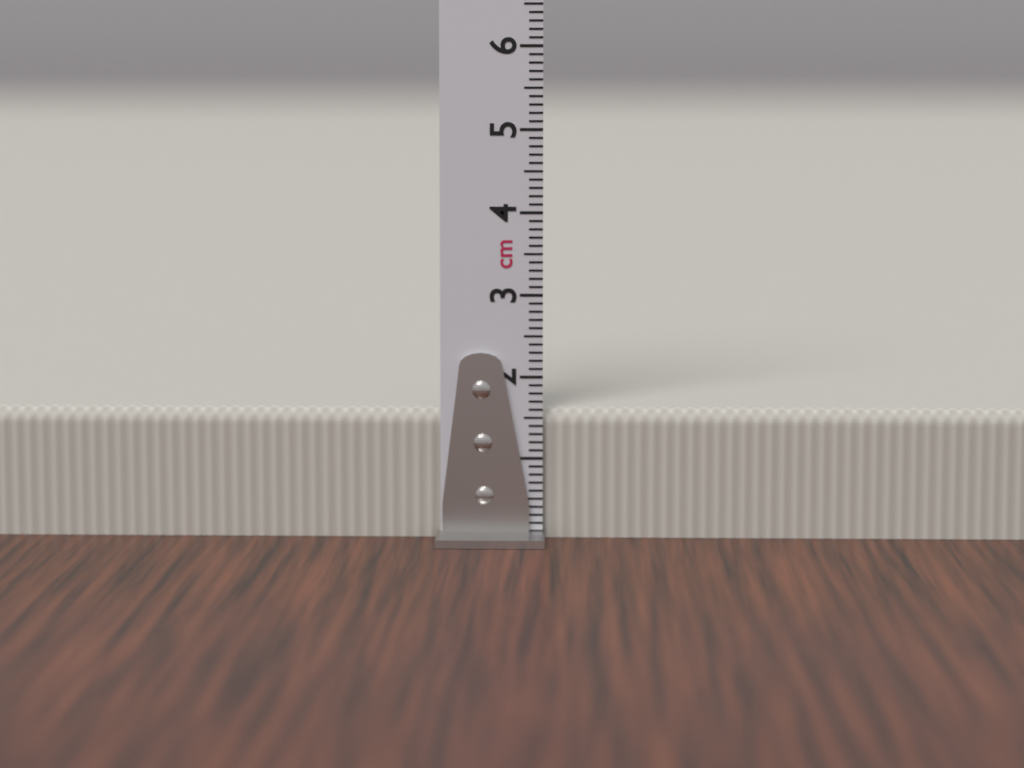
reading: 1.6 cm
